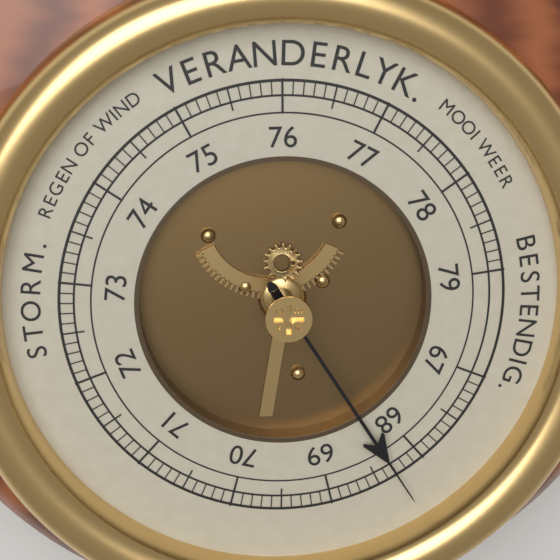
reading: 68.3 (no unit)
